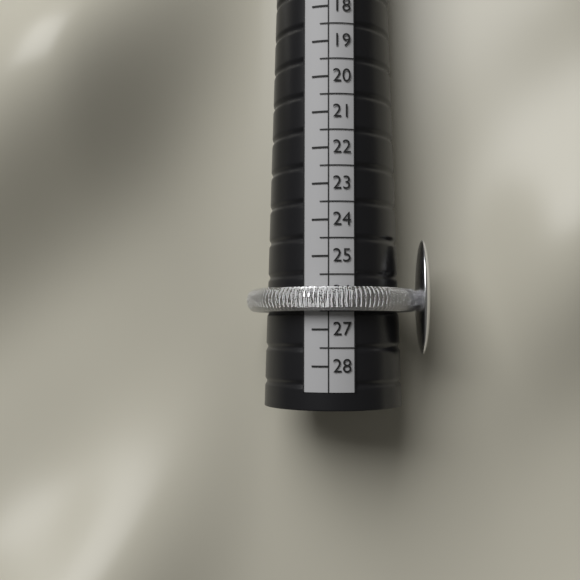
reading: 26.5 (no unit)
